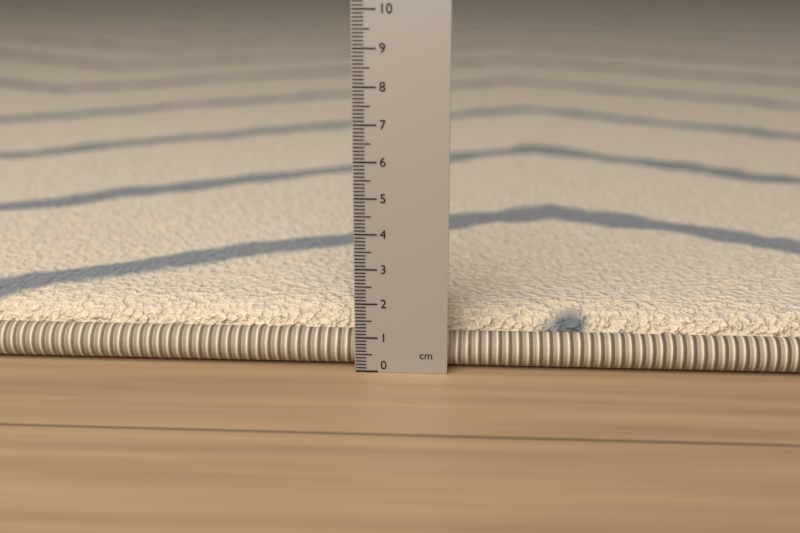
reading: 1.5 cm
